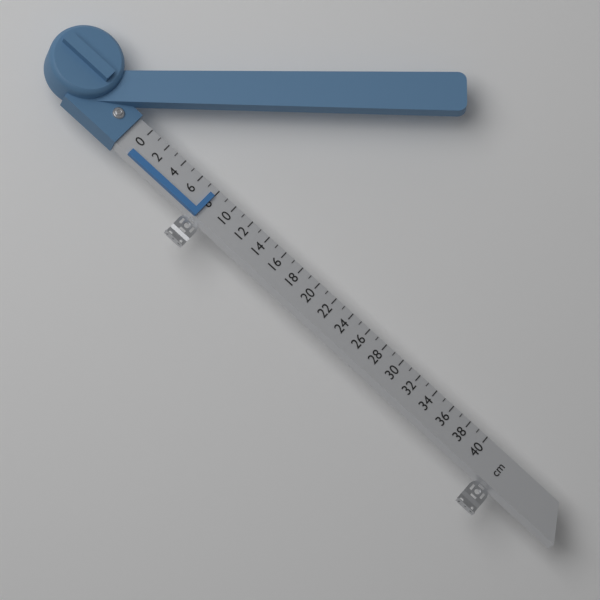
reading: 8 cm
